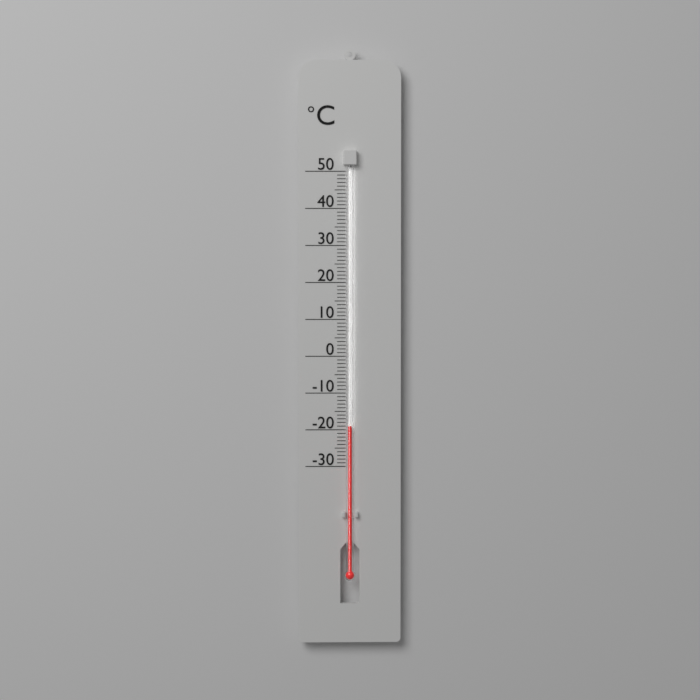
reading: -19 °C
